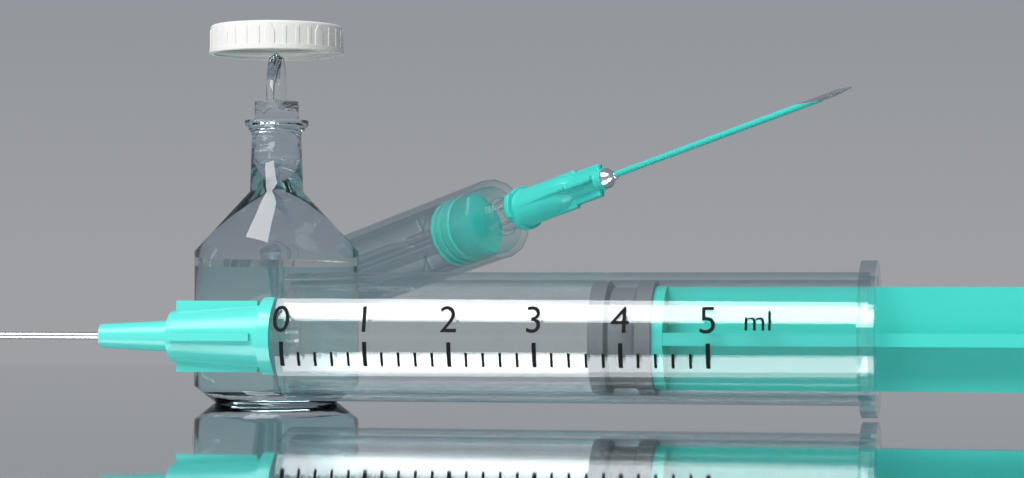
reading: 3.6 ml
